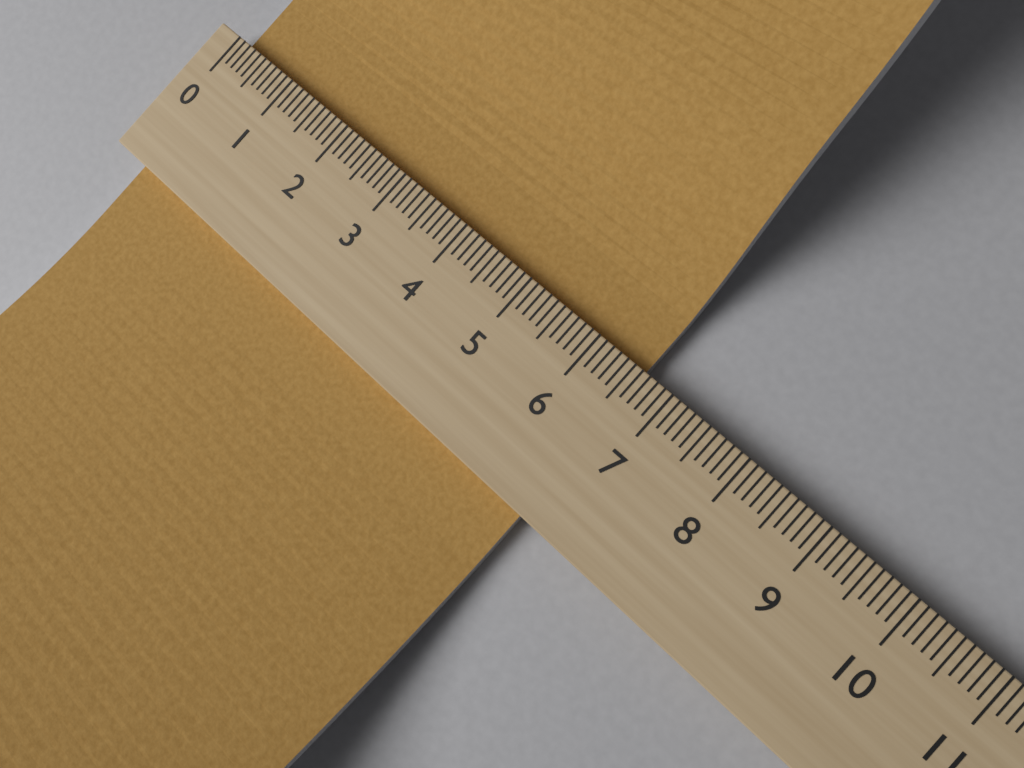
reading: 6.6 (no unit)
